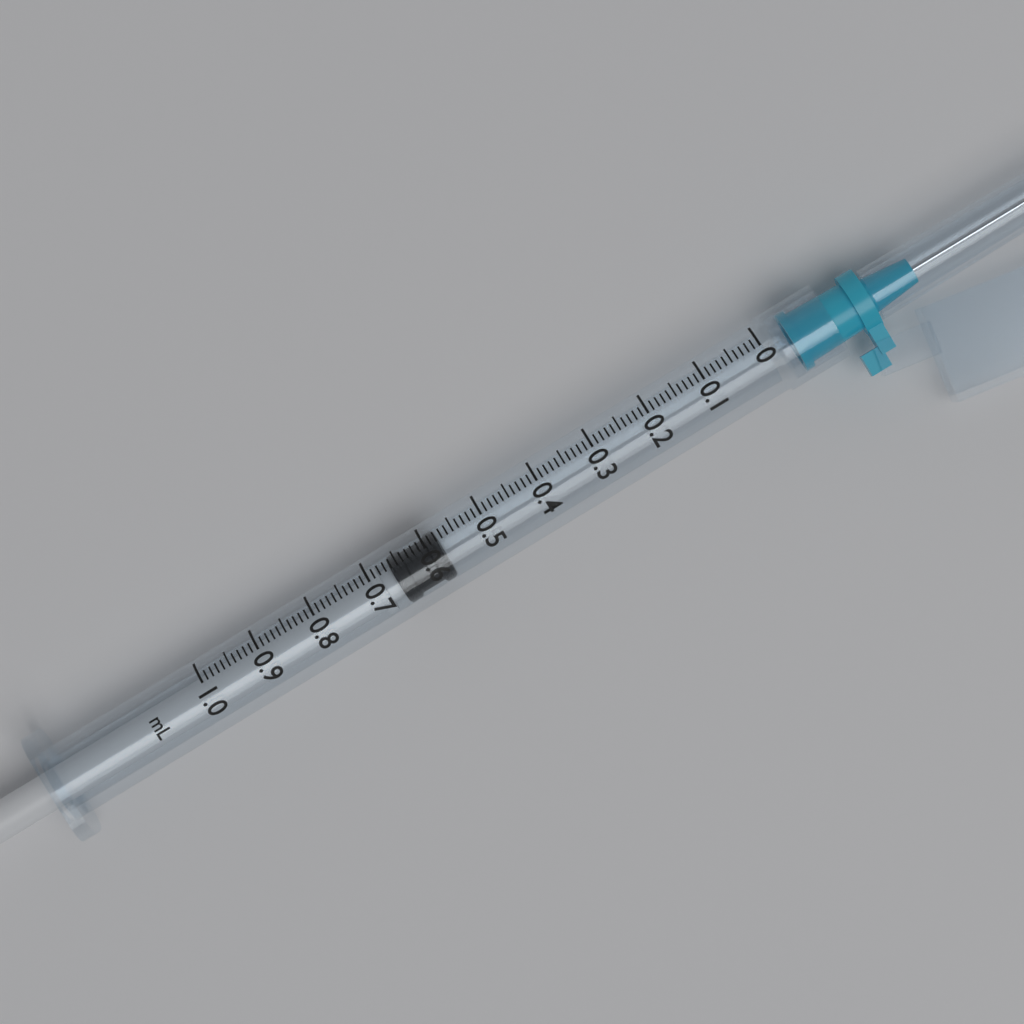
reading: 0.58 ml
